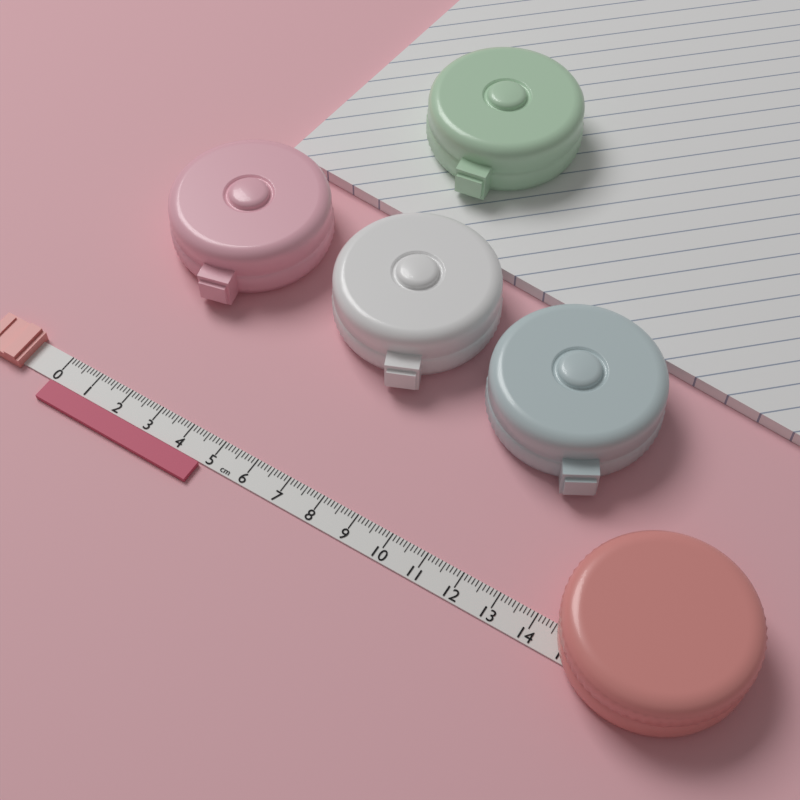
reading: 4.8 cm
